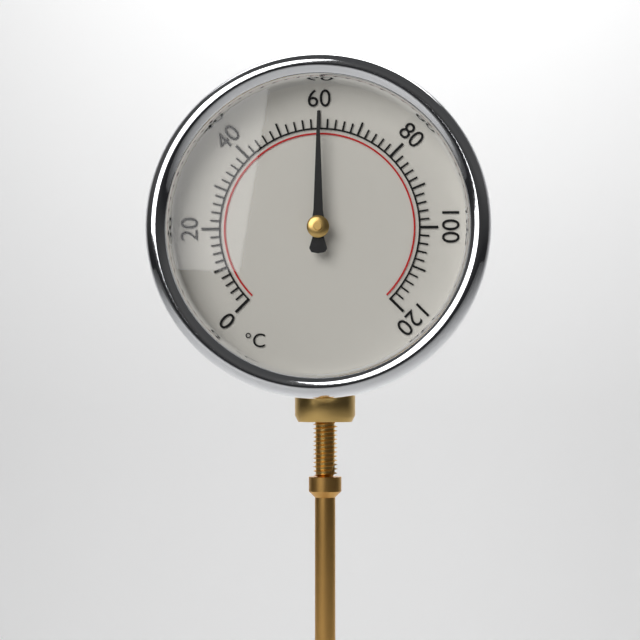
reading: 60 °C
